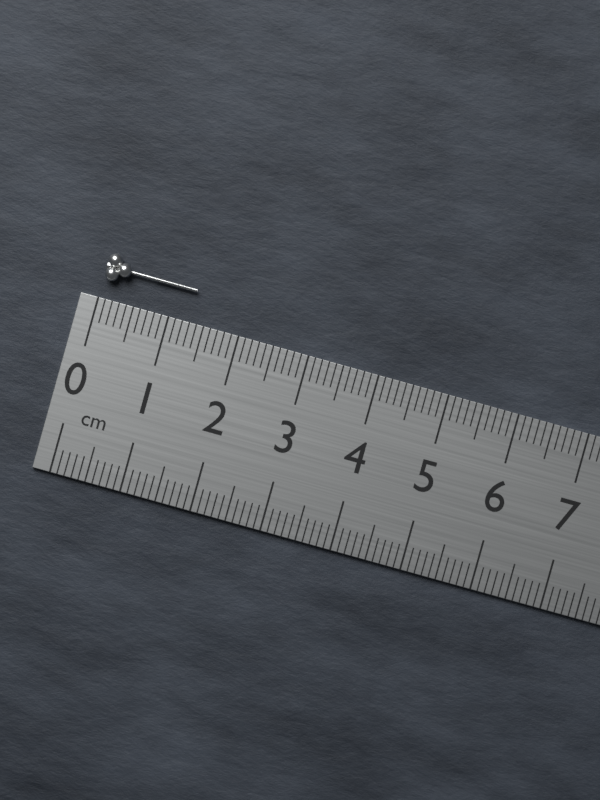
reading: 1.3 cm
